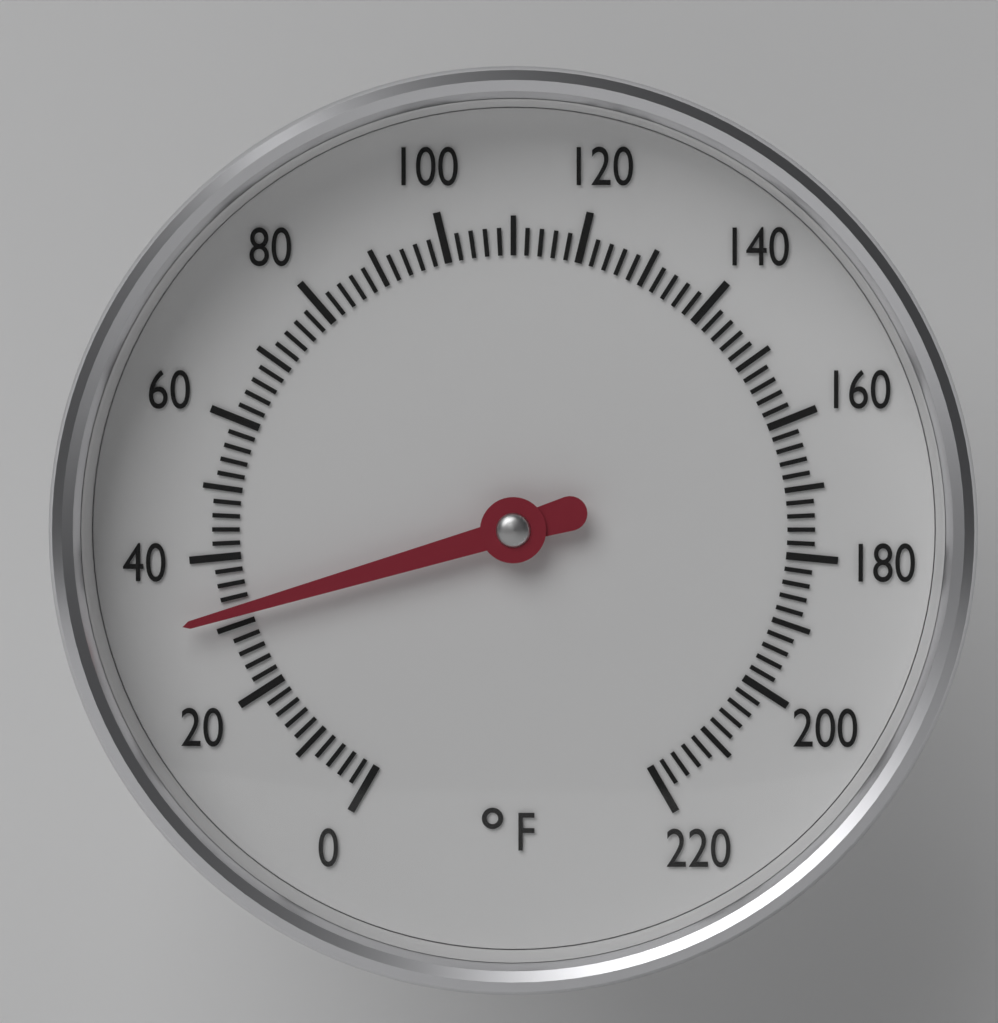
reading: 32 °F
